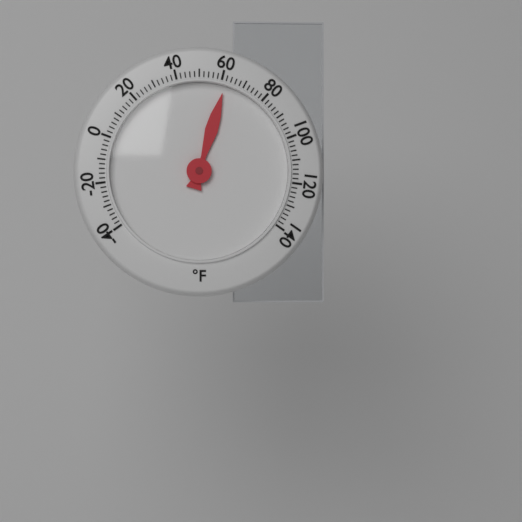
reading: 62 °F
